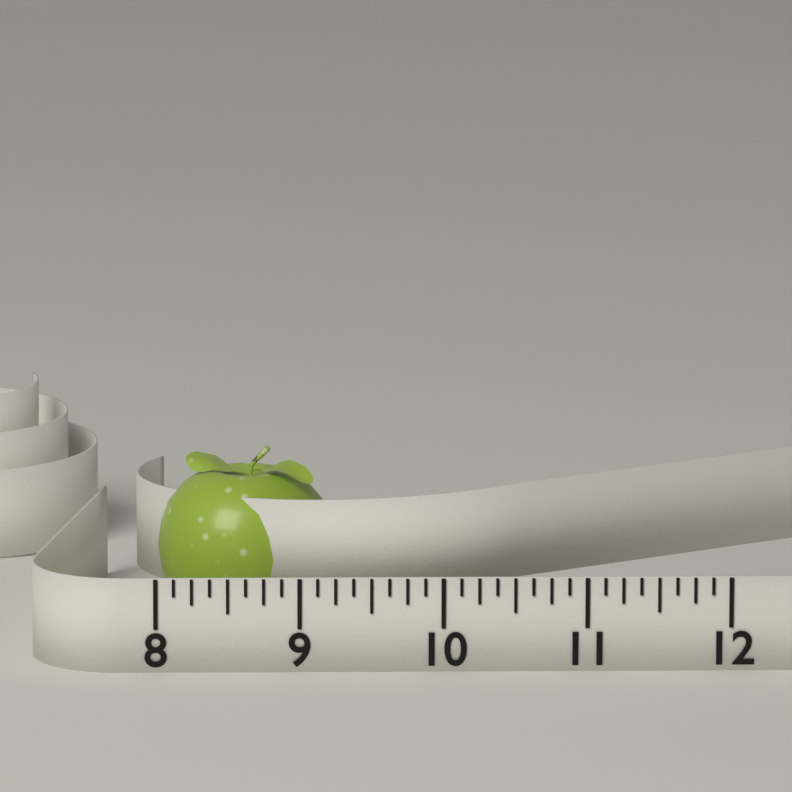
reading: 9.250 (no unit)
